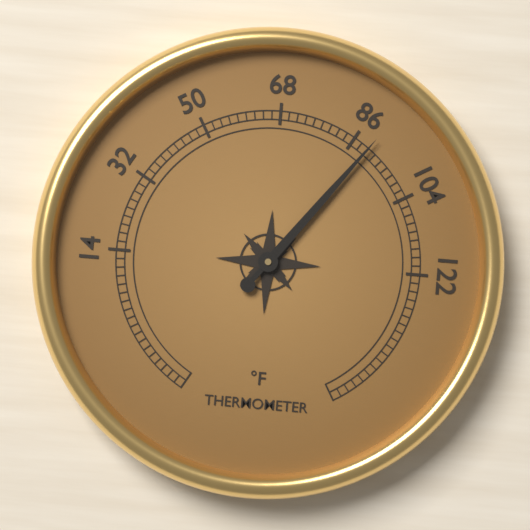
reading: 90 °F
